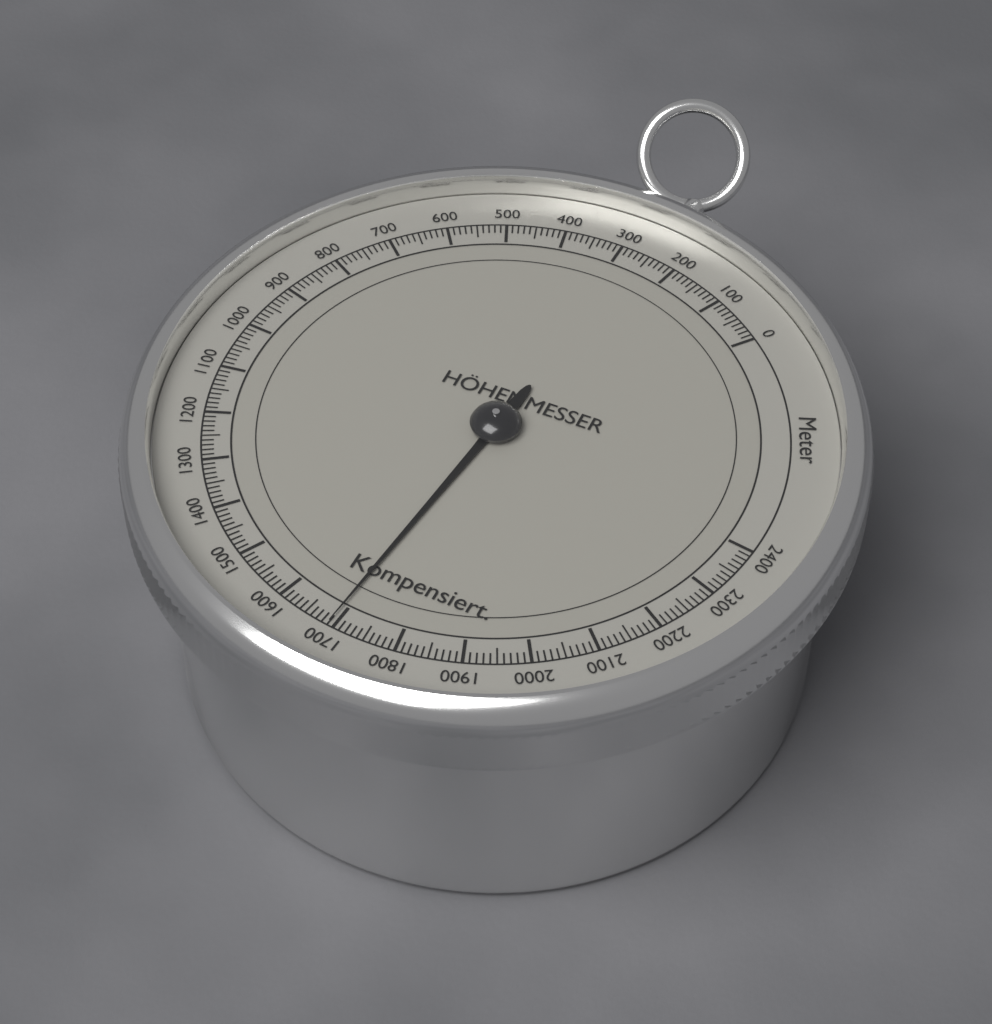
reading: 1690 m
